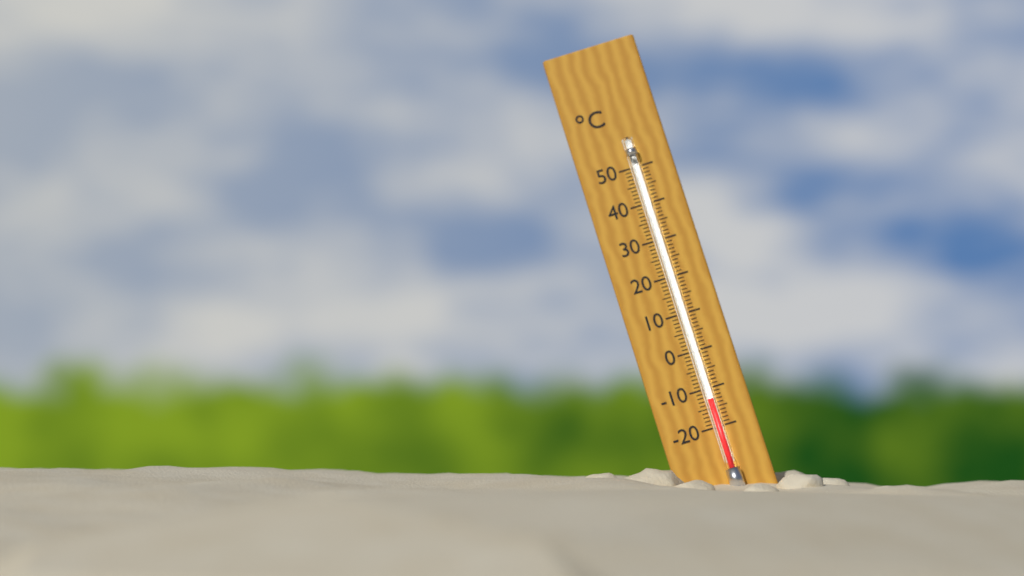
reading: -13 °C
